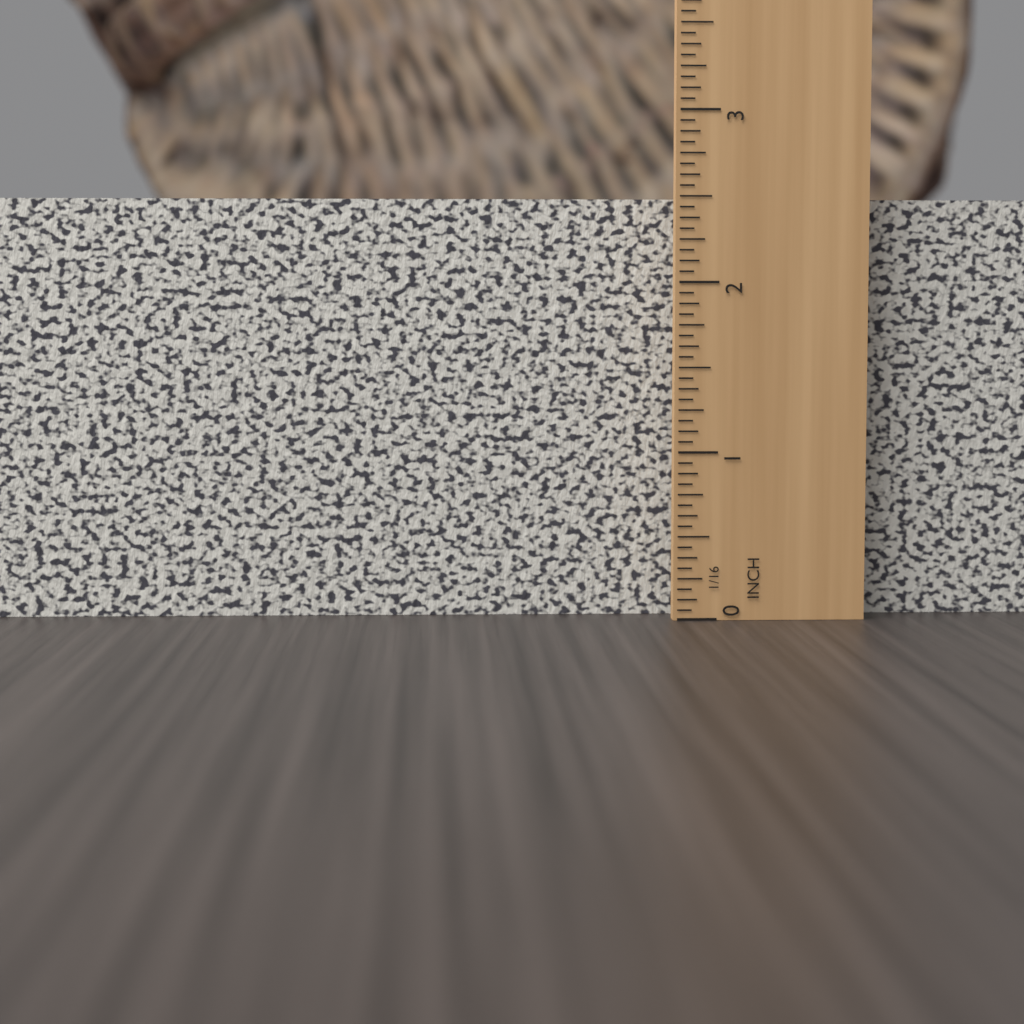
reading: 2.5000 in
